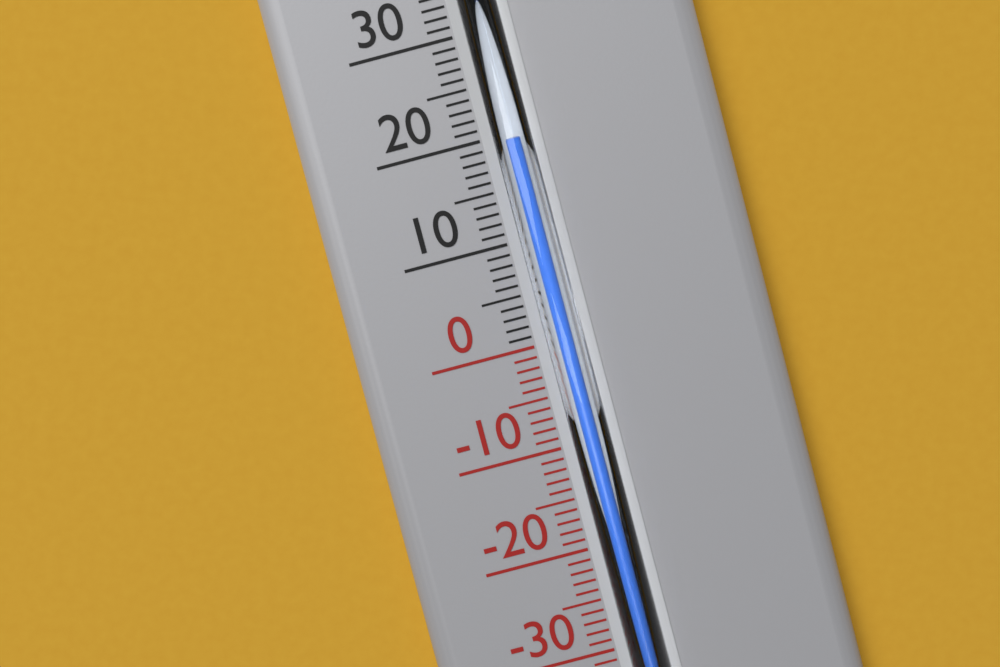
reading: 19 °C
